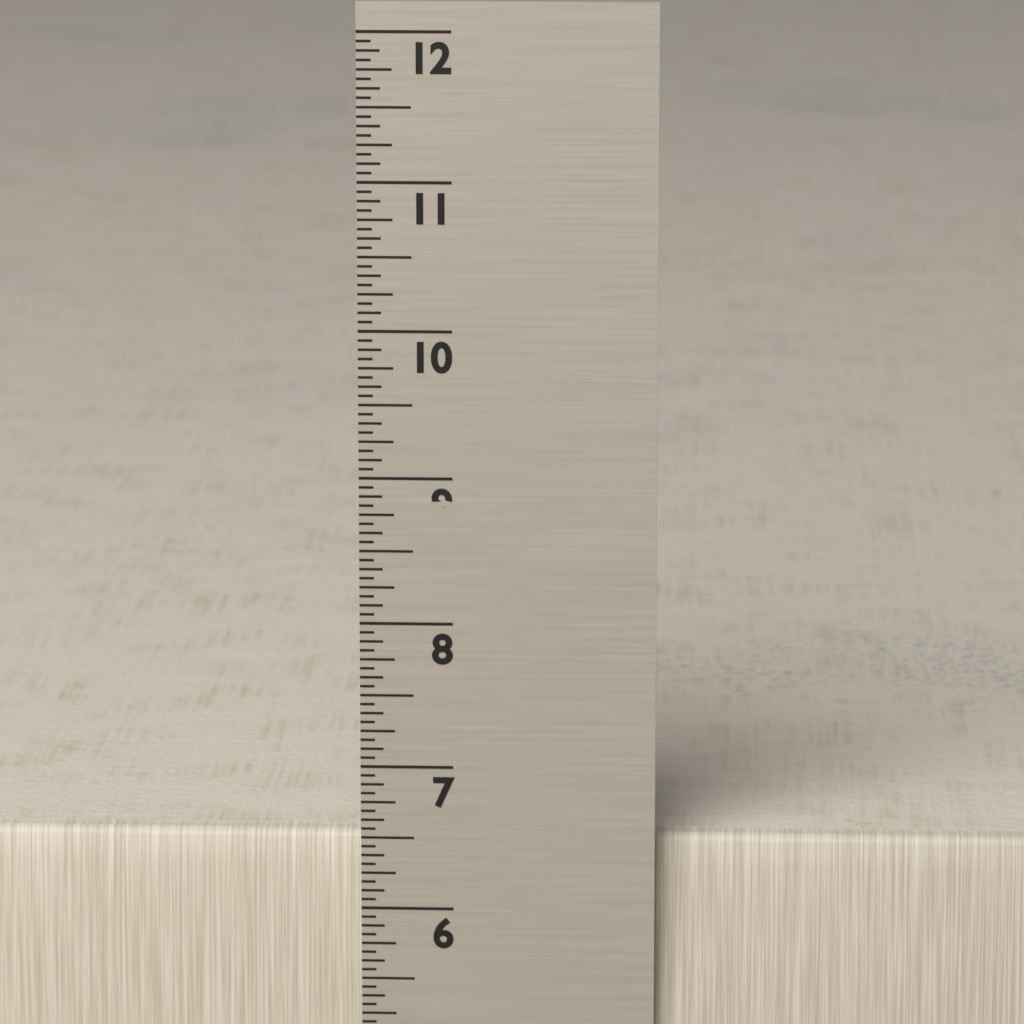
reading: 6.5000 in
